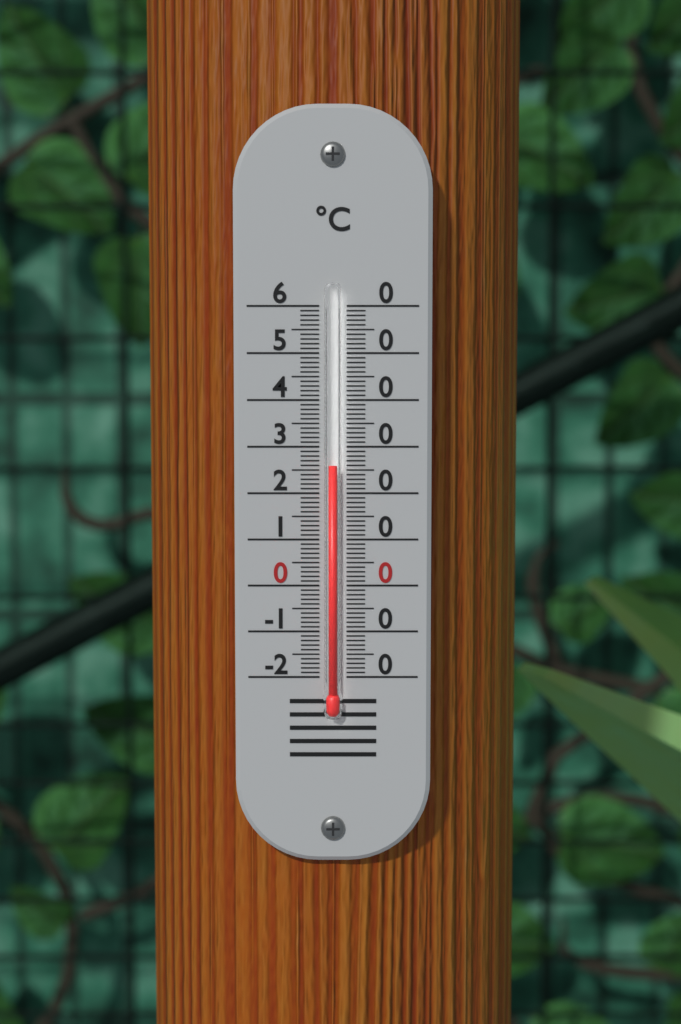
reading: 26 °C
